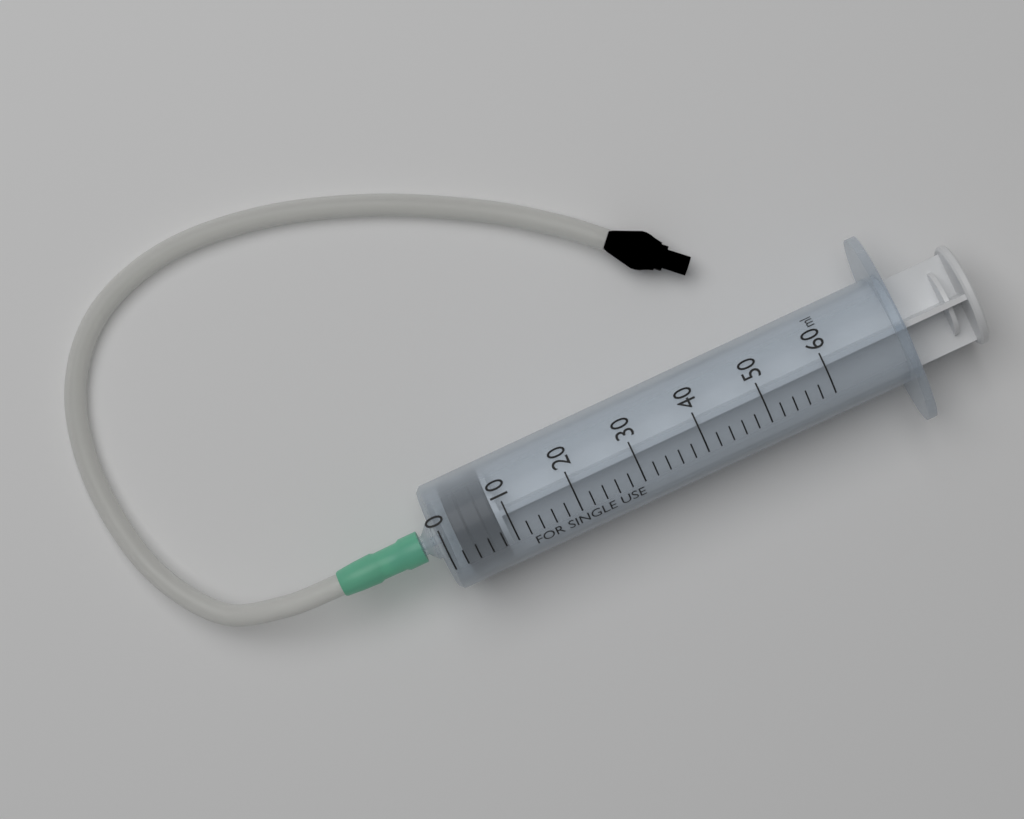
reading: 2 ml
